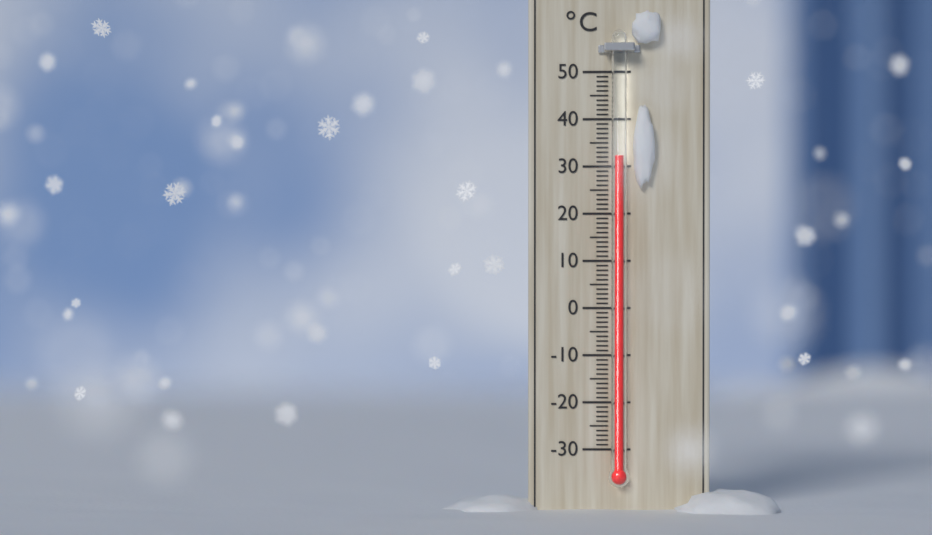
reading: 32 °C
